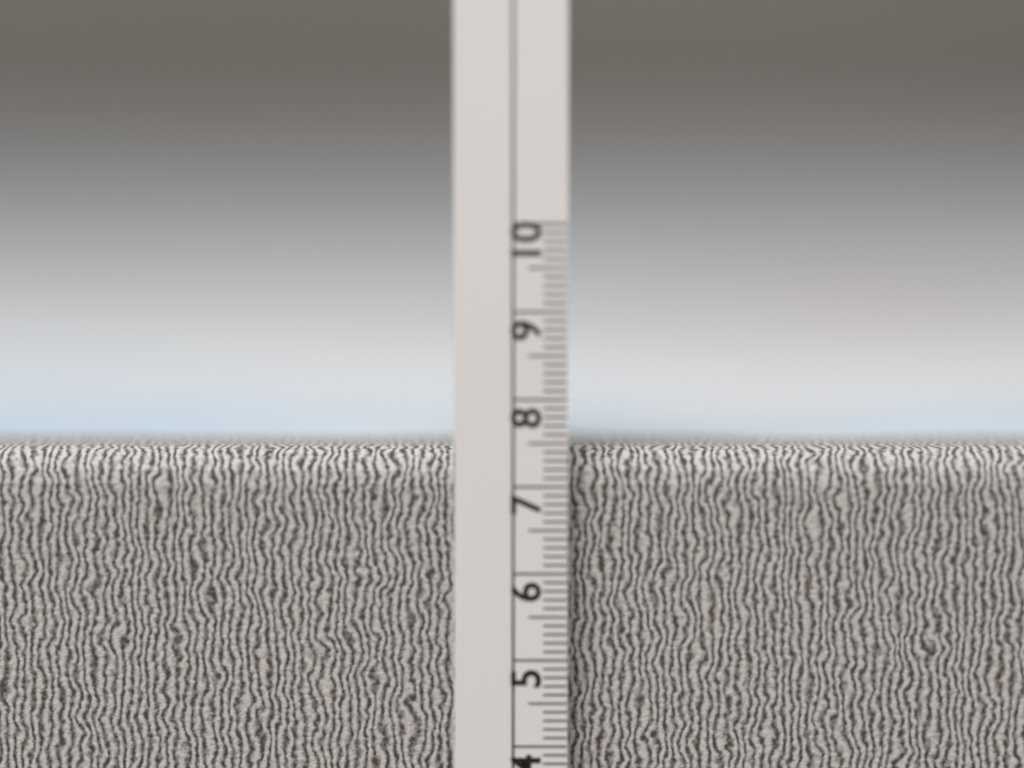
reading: 7.4 cm
